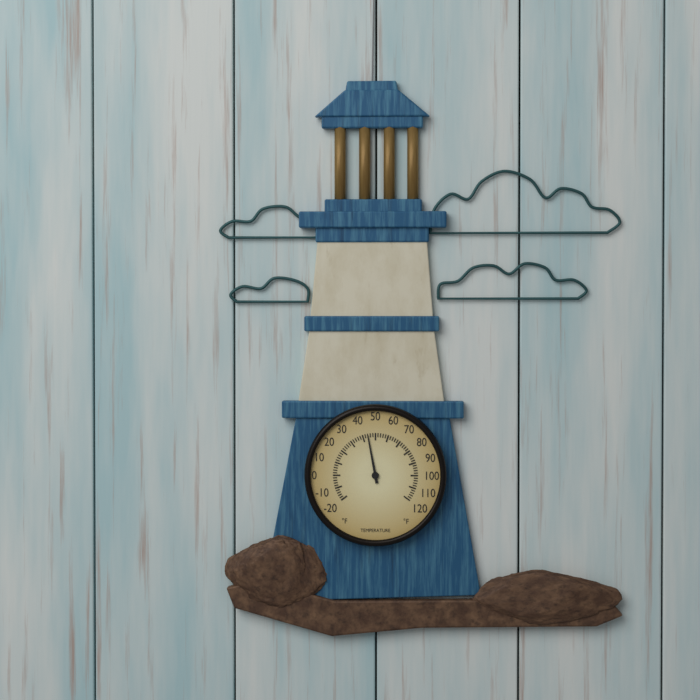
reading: 44 °F
